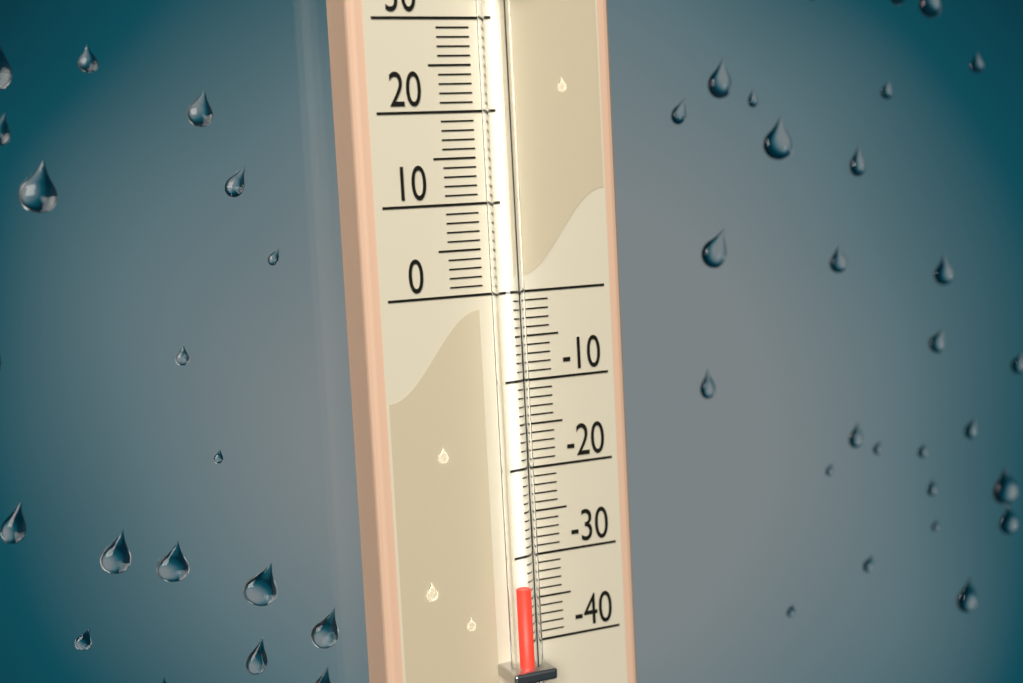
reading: -33 (no unit)
